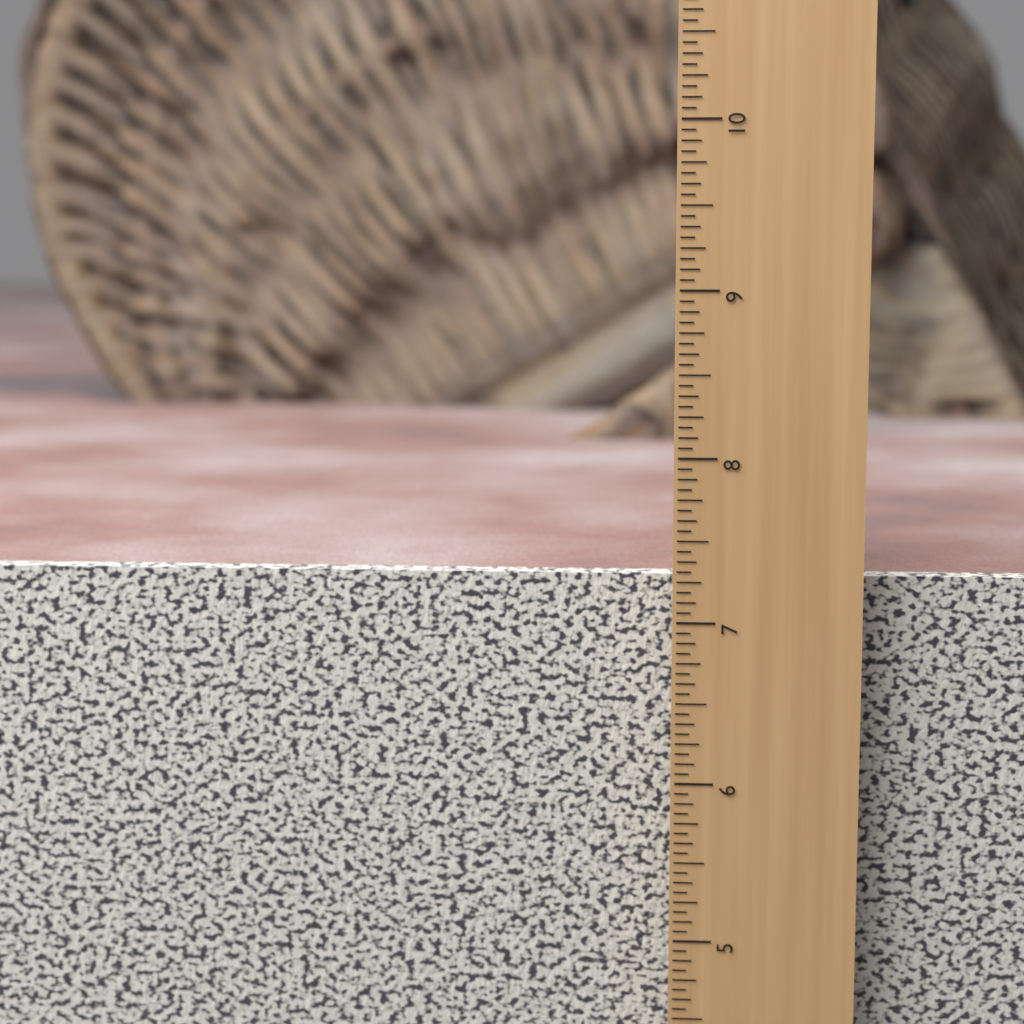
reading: 7.2500 in
